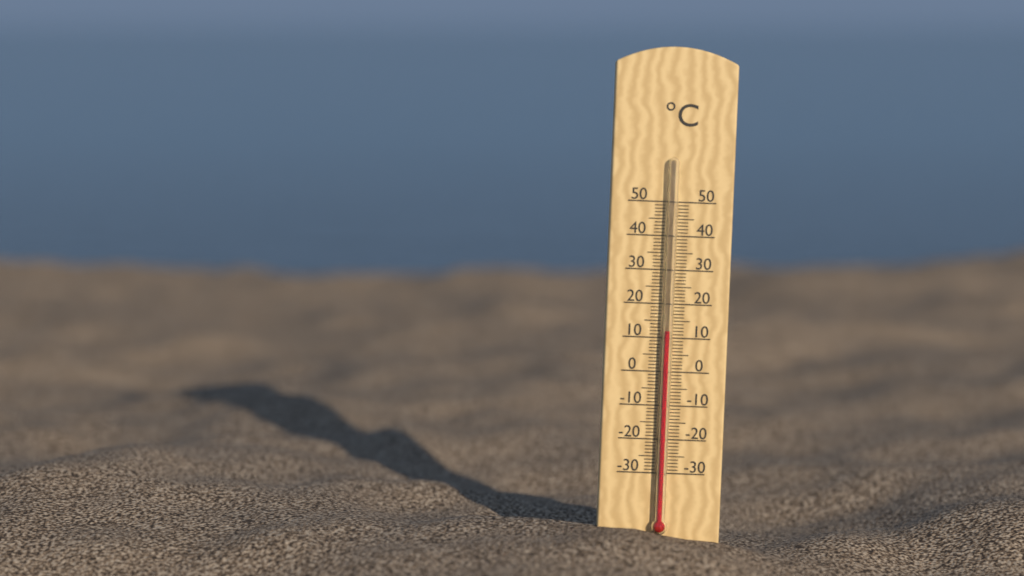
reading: 12 °C
